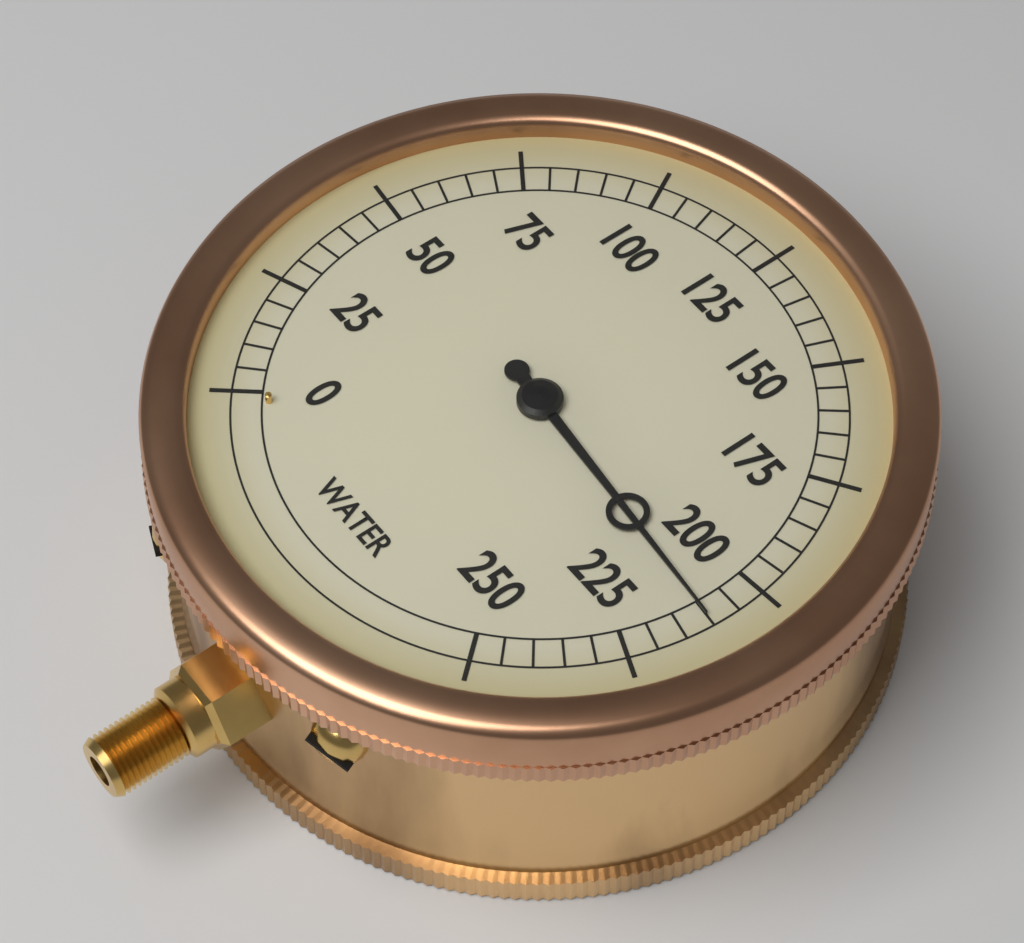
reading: 210 (no unit)
